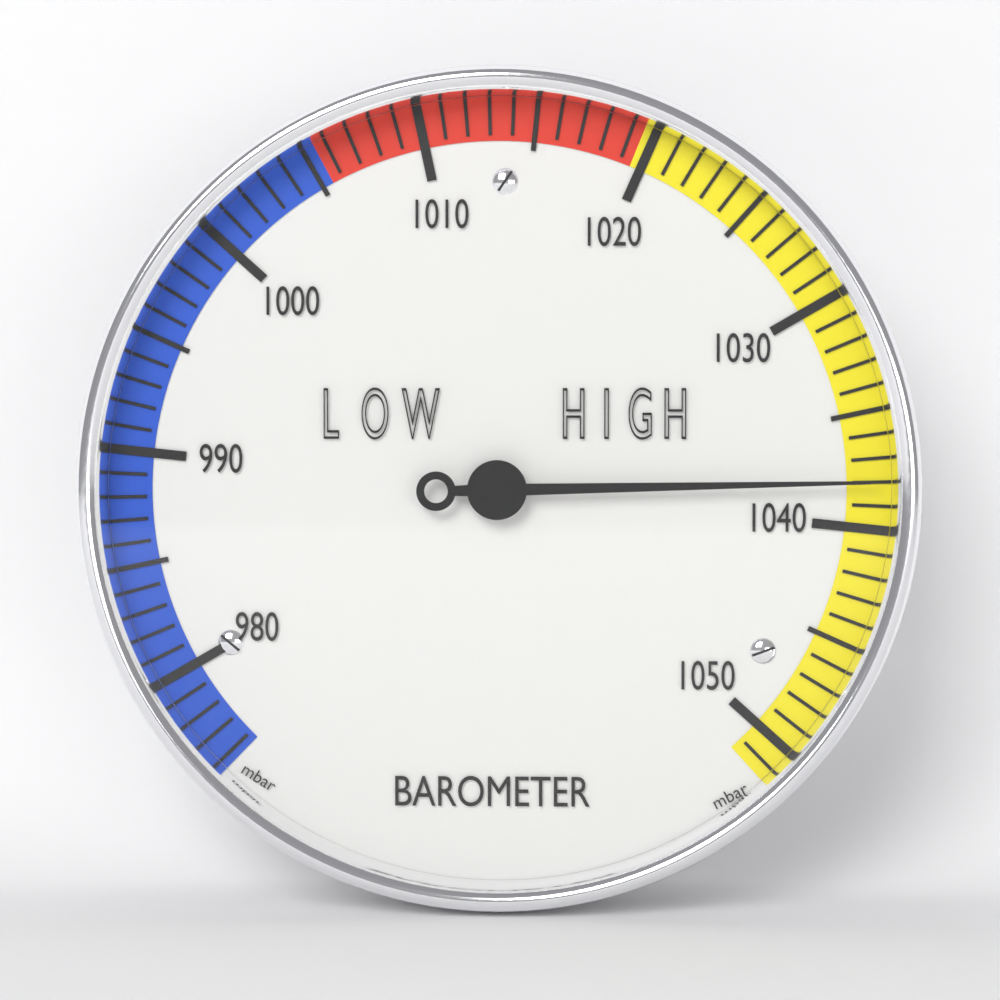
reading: 1038 mbar
